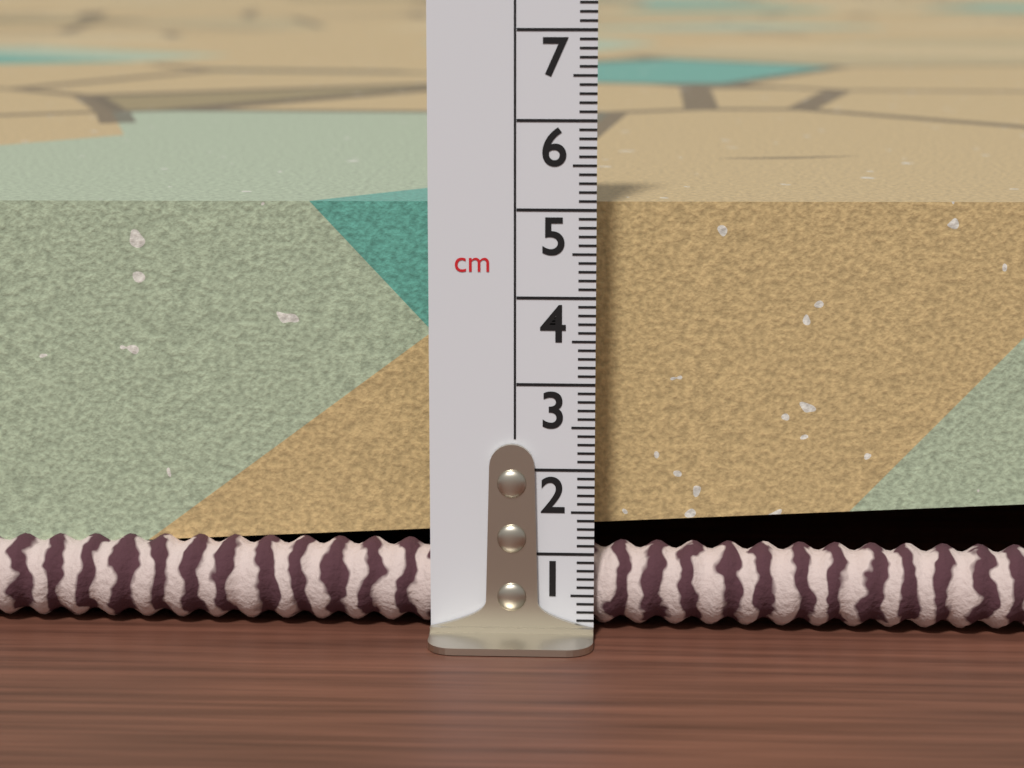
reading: 5.0 cm
